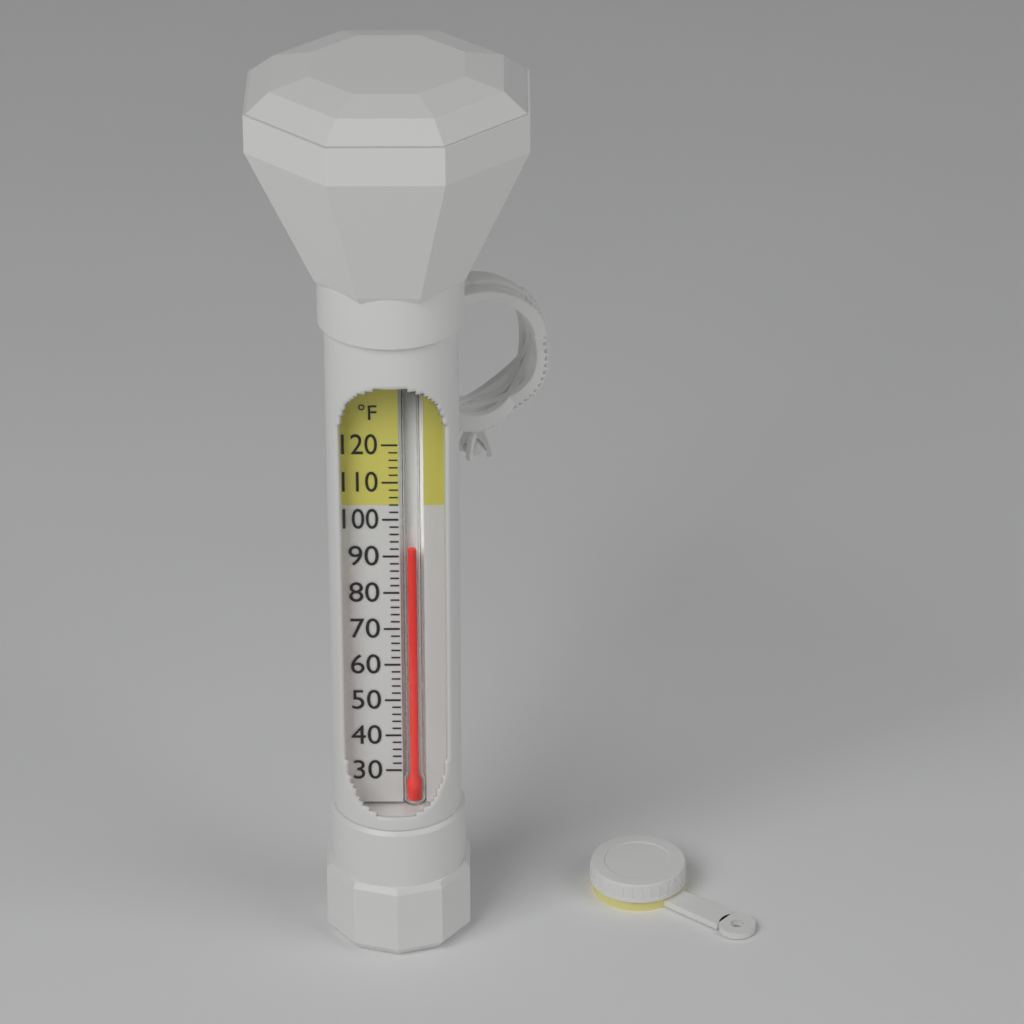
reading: 92 °F
